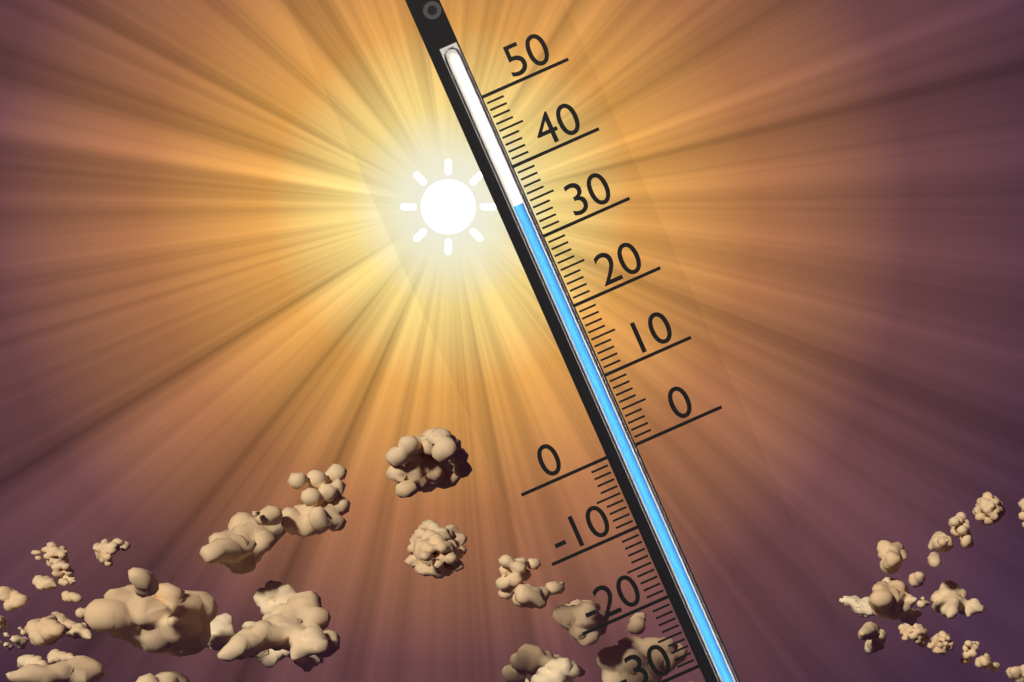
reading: 35 (no unit)
